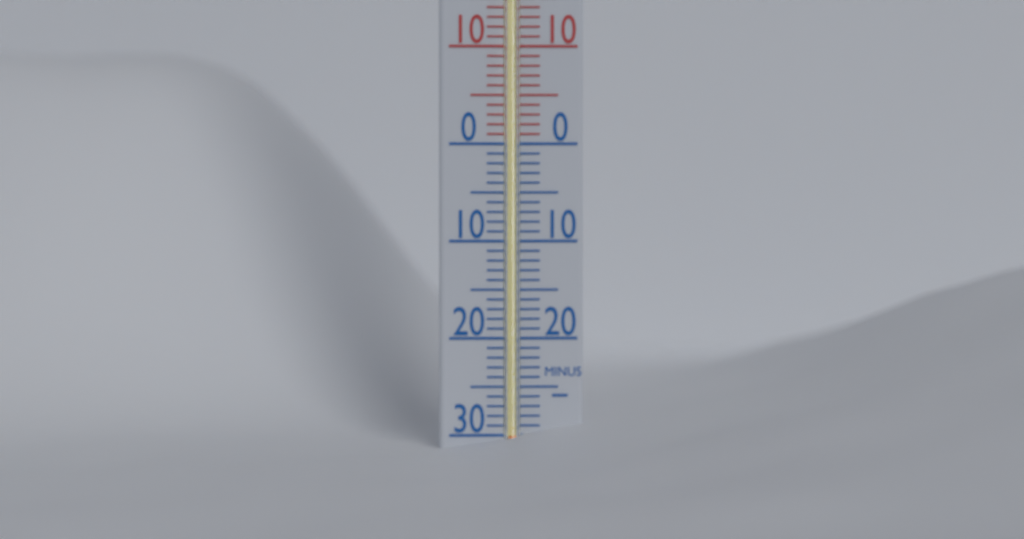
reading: -30 °C
